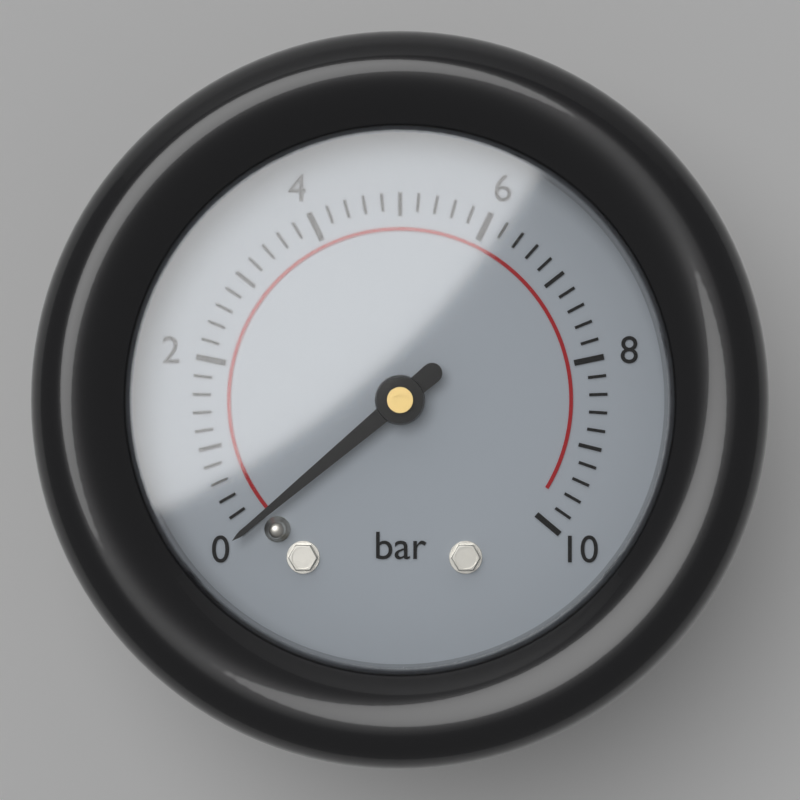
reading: 0.0 bar
